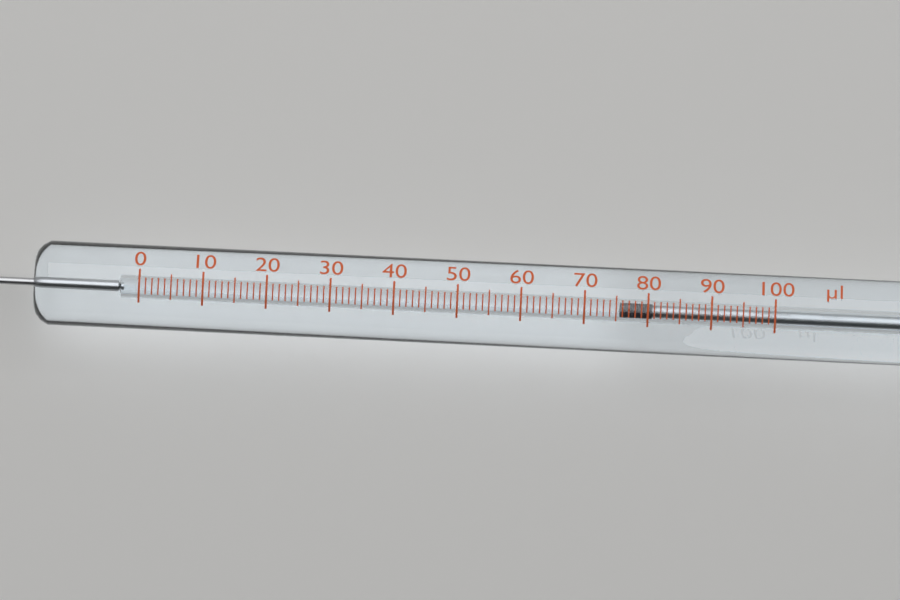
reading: 76 µl
